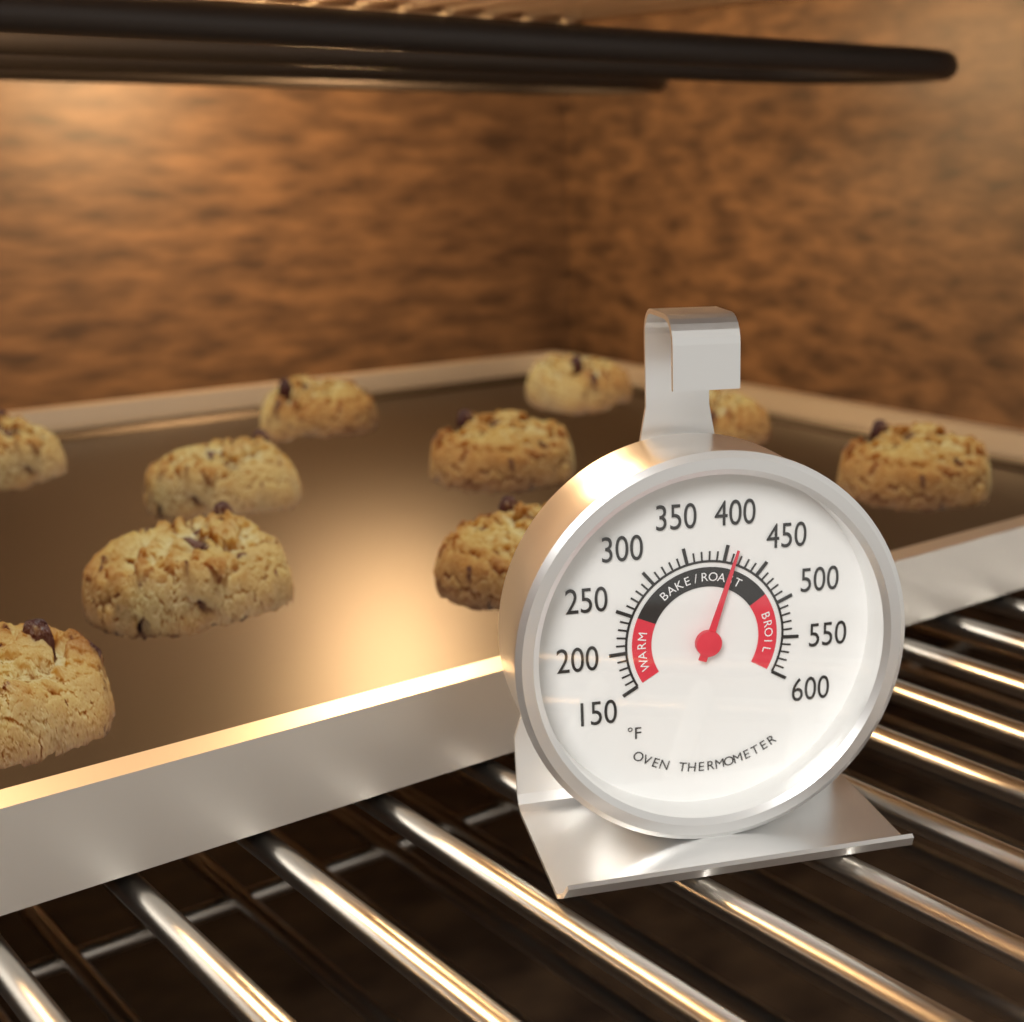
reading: 410 °F
